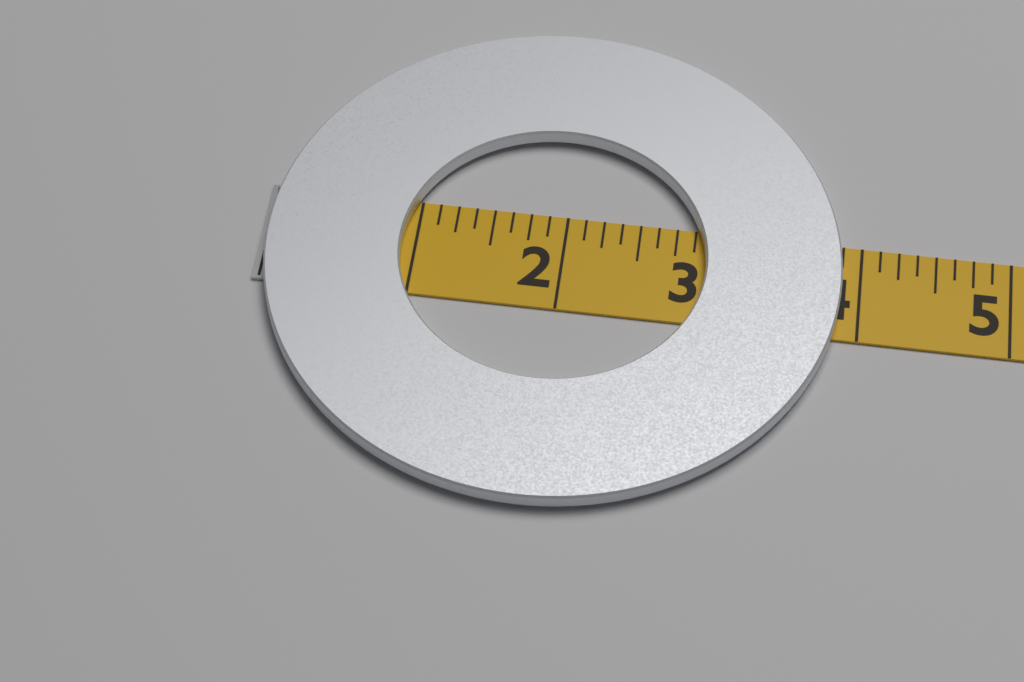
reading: 3.875 (no unit)
